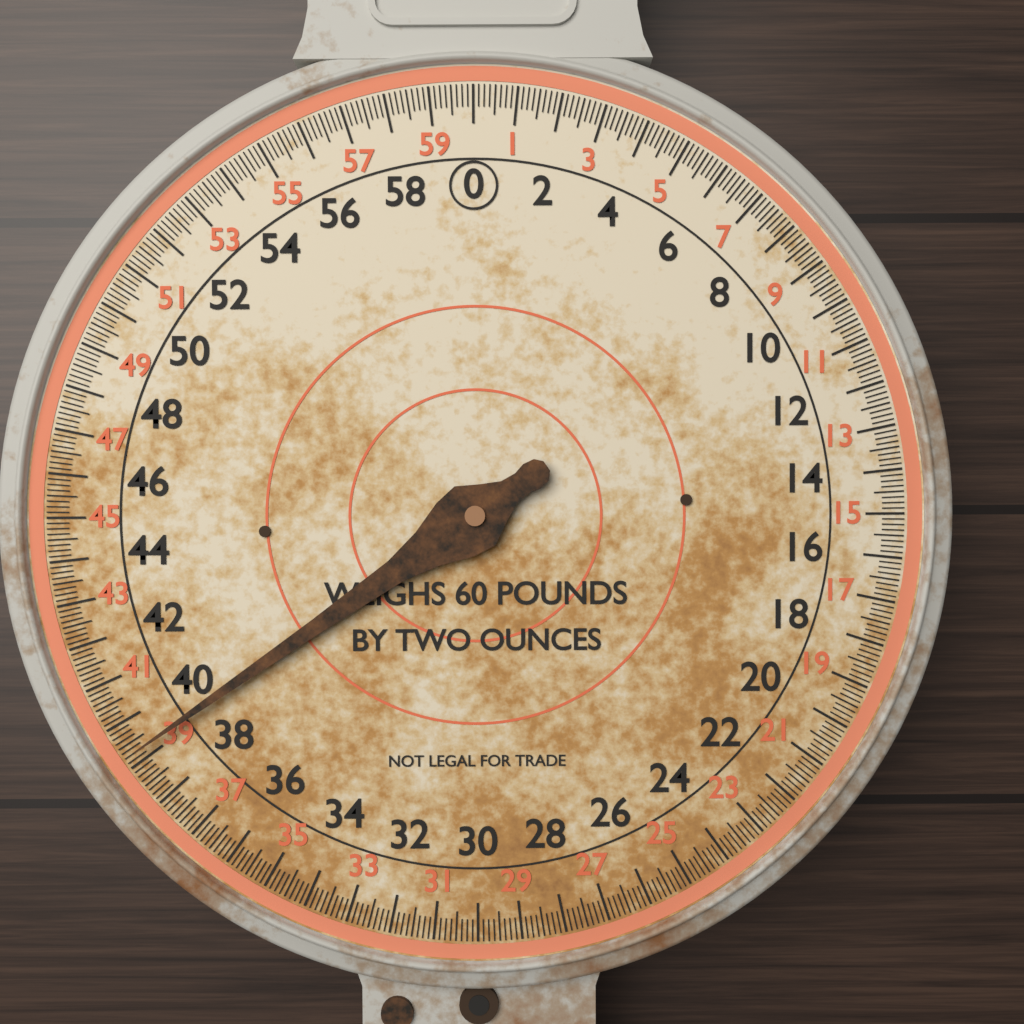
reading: 39.250 lb
